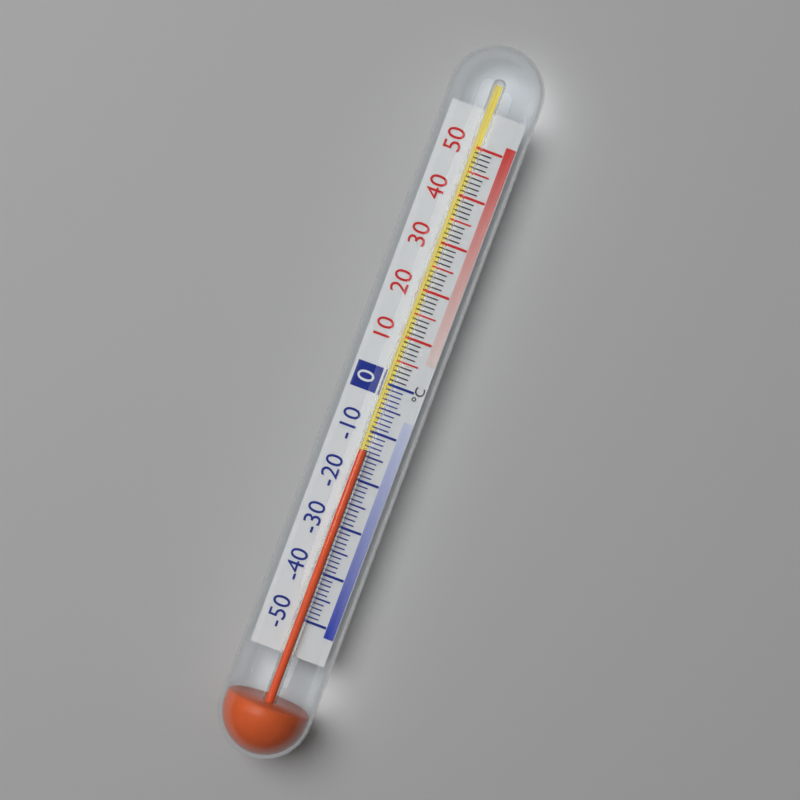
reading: -14 °C
